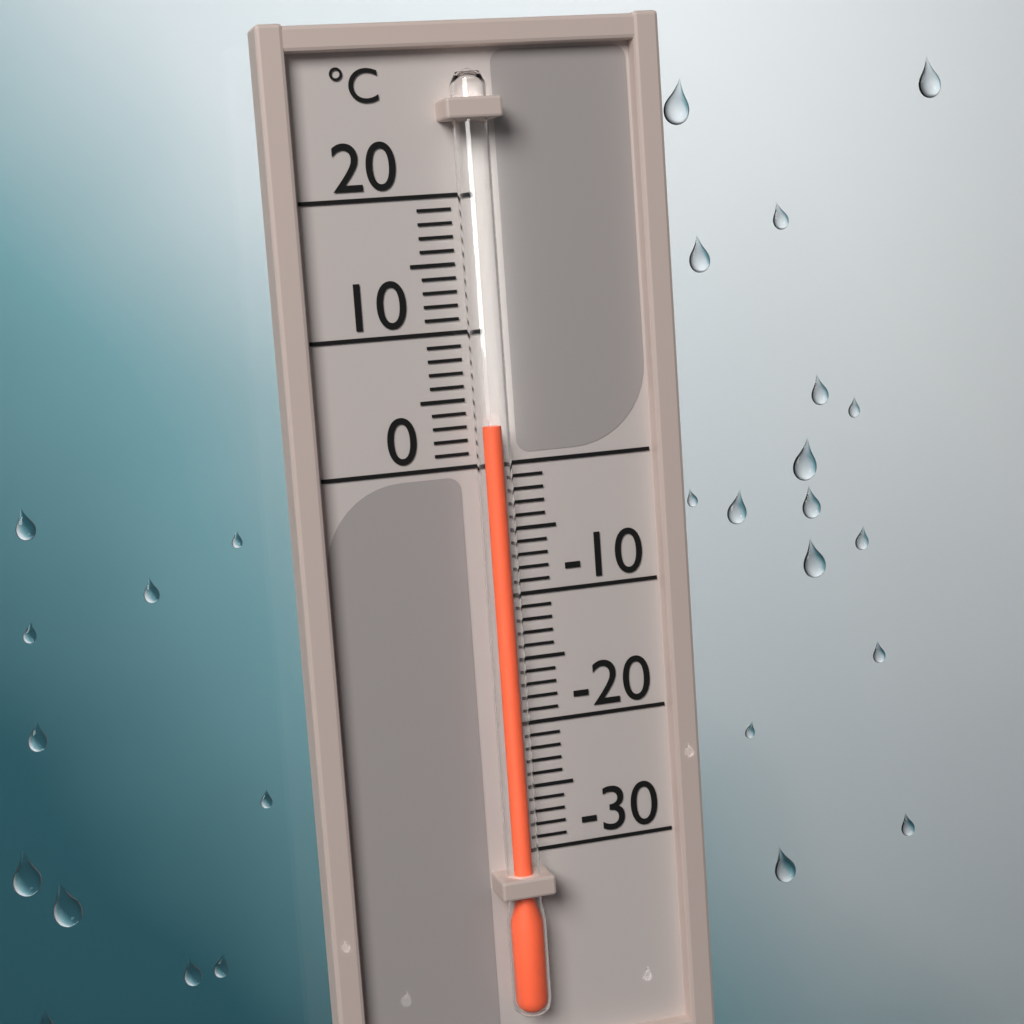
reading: 3 °C
